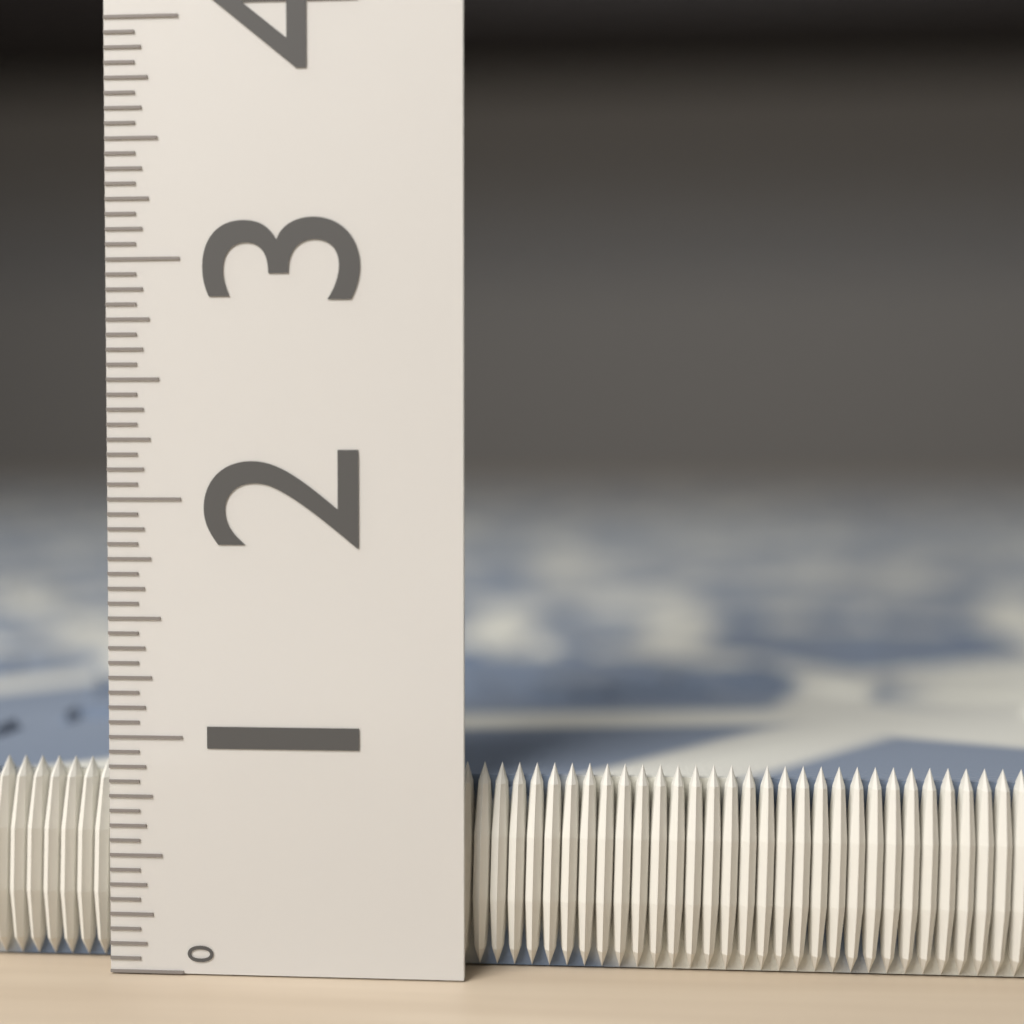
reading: 0.8750 (no unit)
